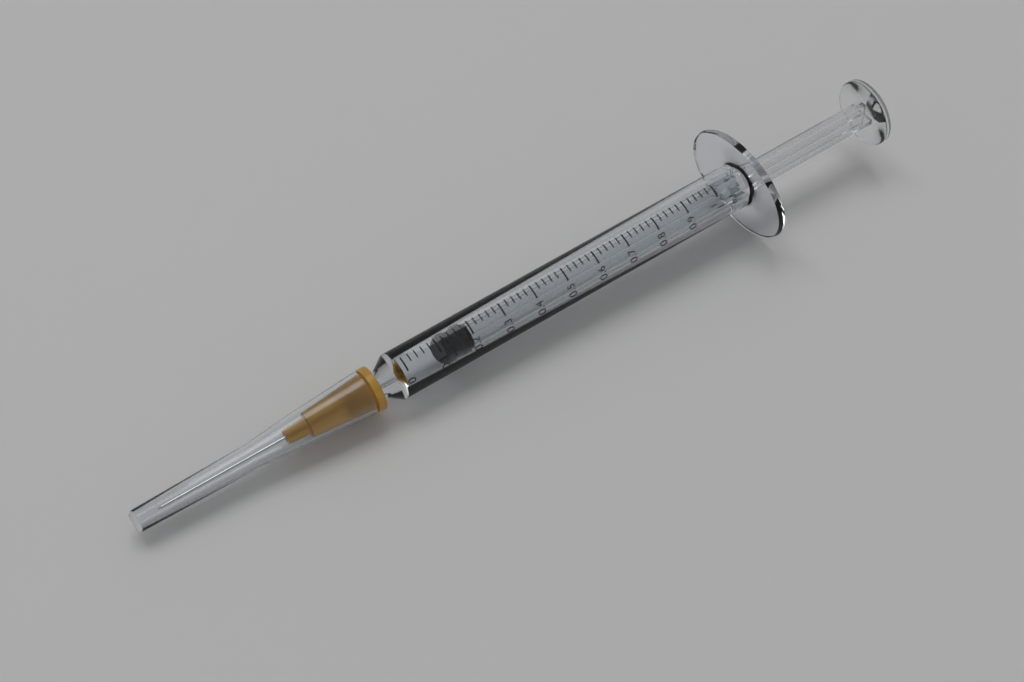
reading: 0.12 ml
